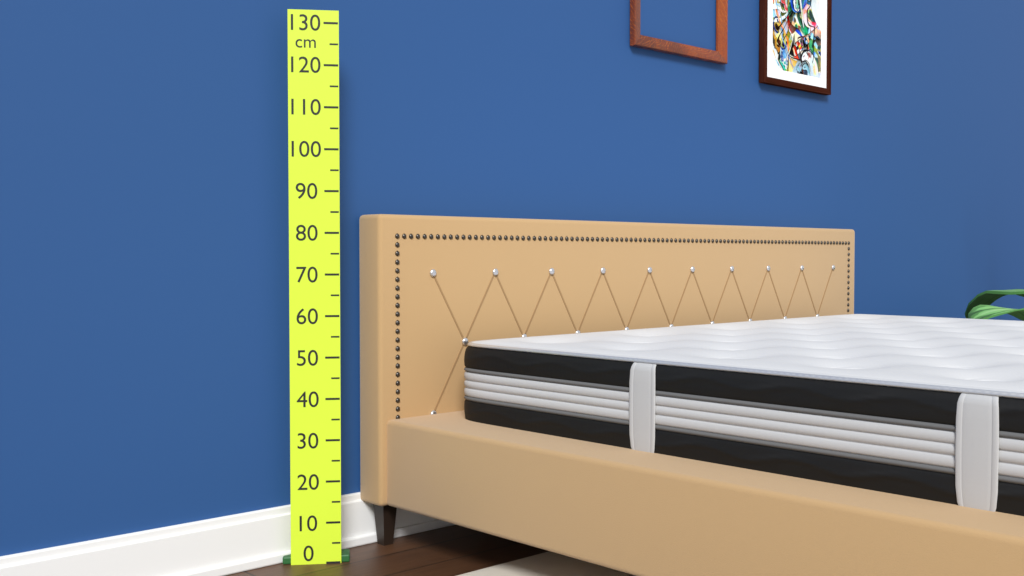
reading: 85 cm
